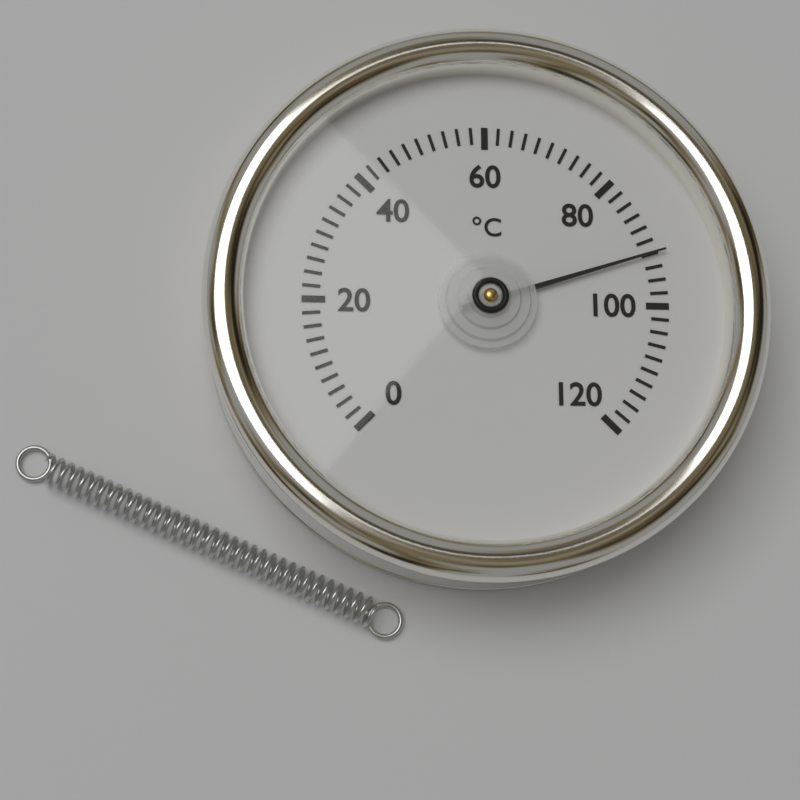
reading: 92 °C
